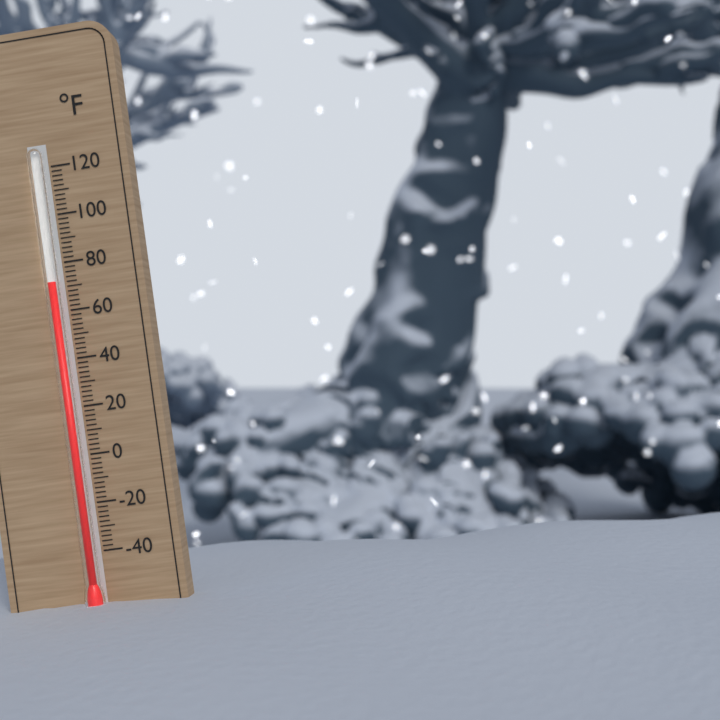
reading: 72 °F
